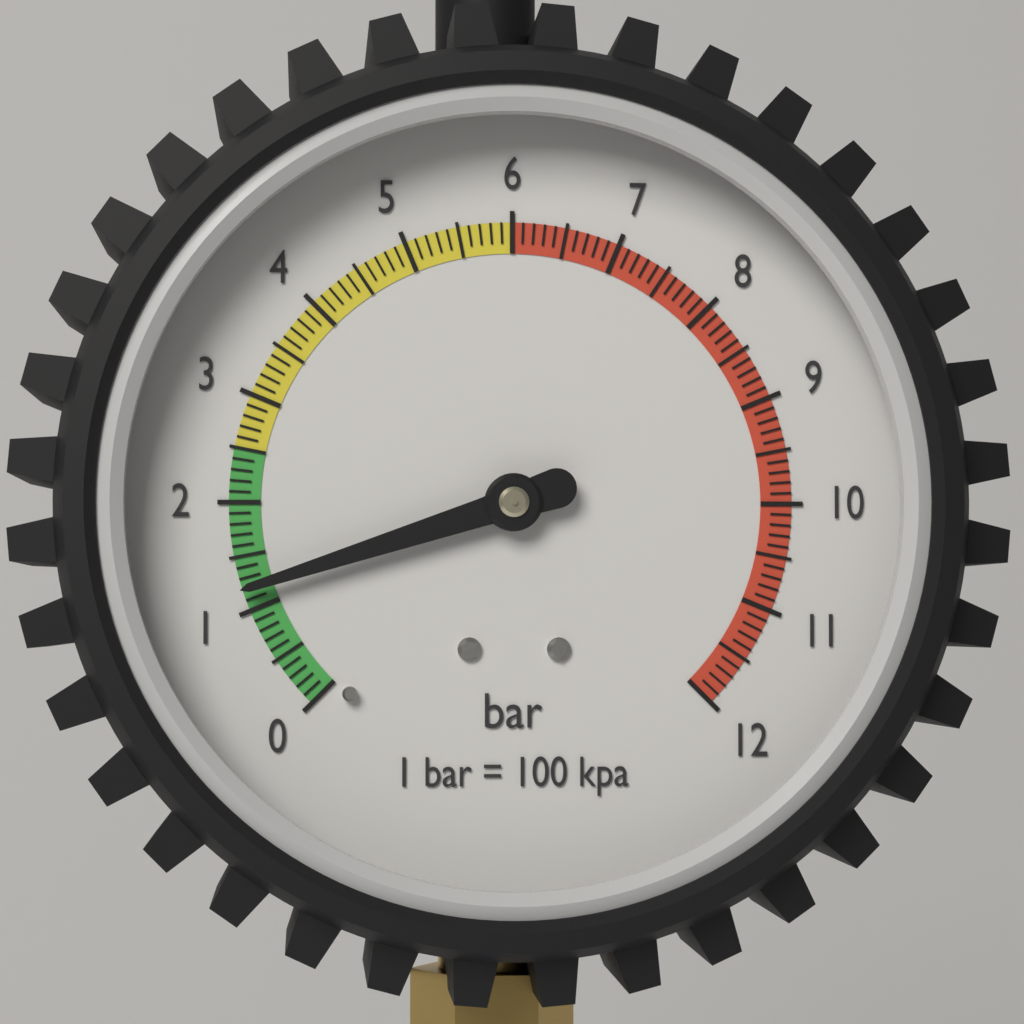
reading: 1.2 bar
